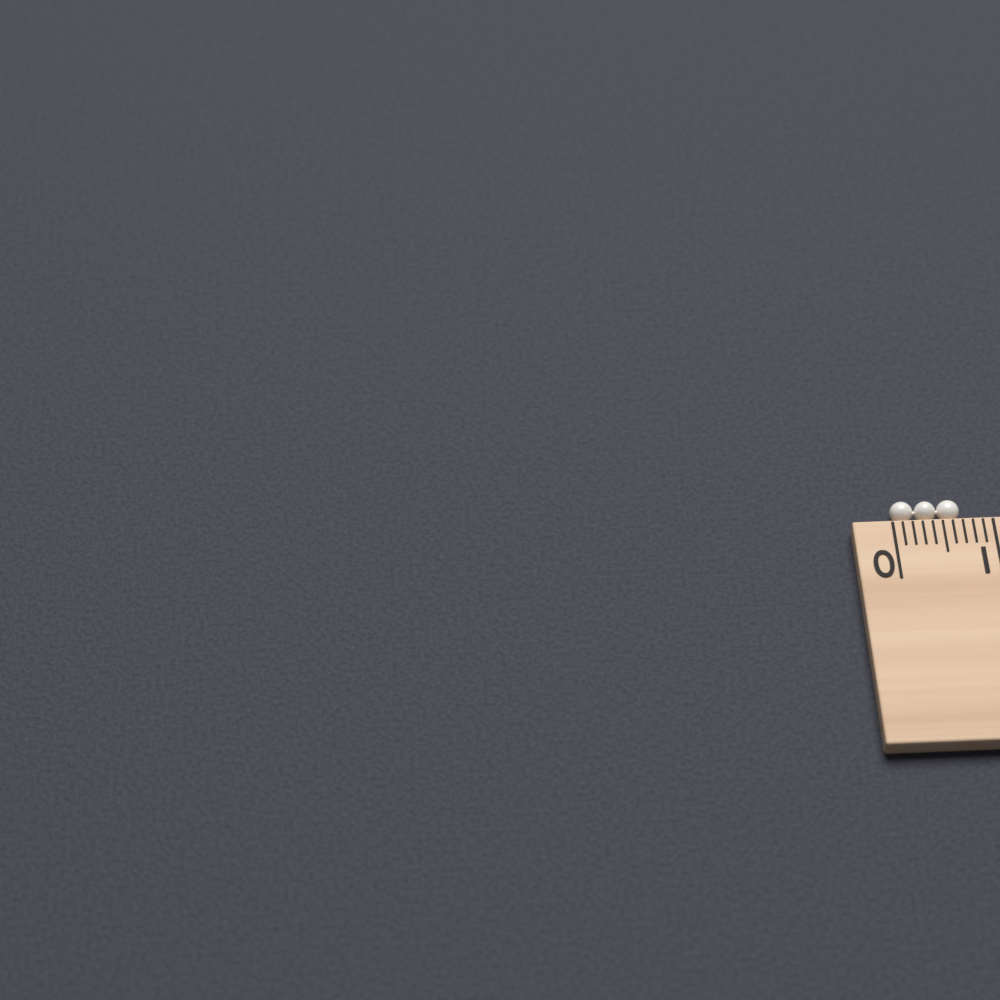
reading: 0.7 cm
